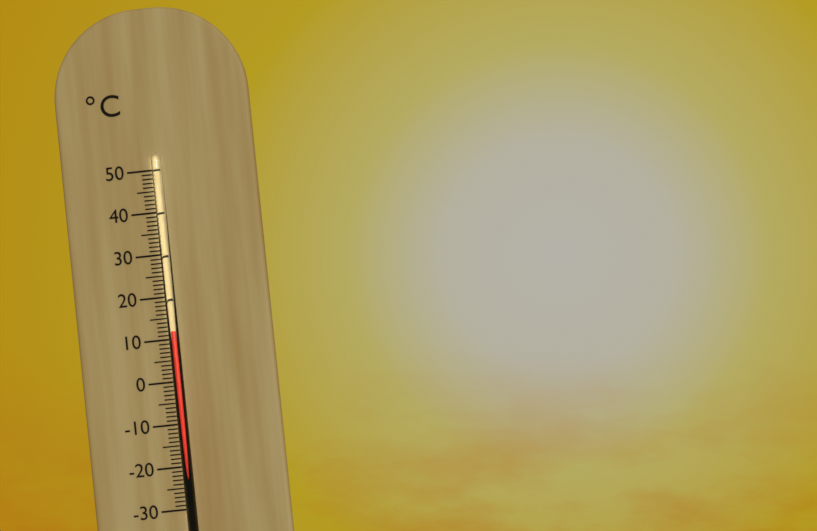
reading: 12 °C
